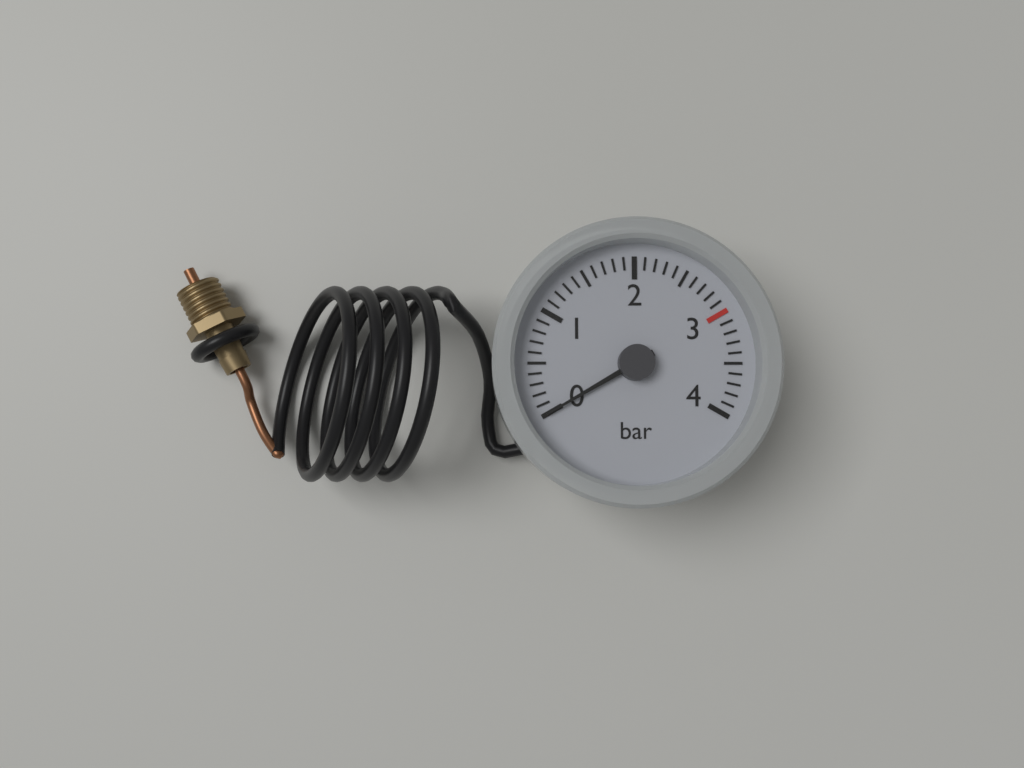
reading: 0.0 bar
